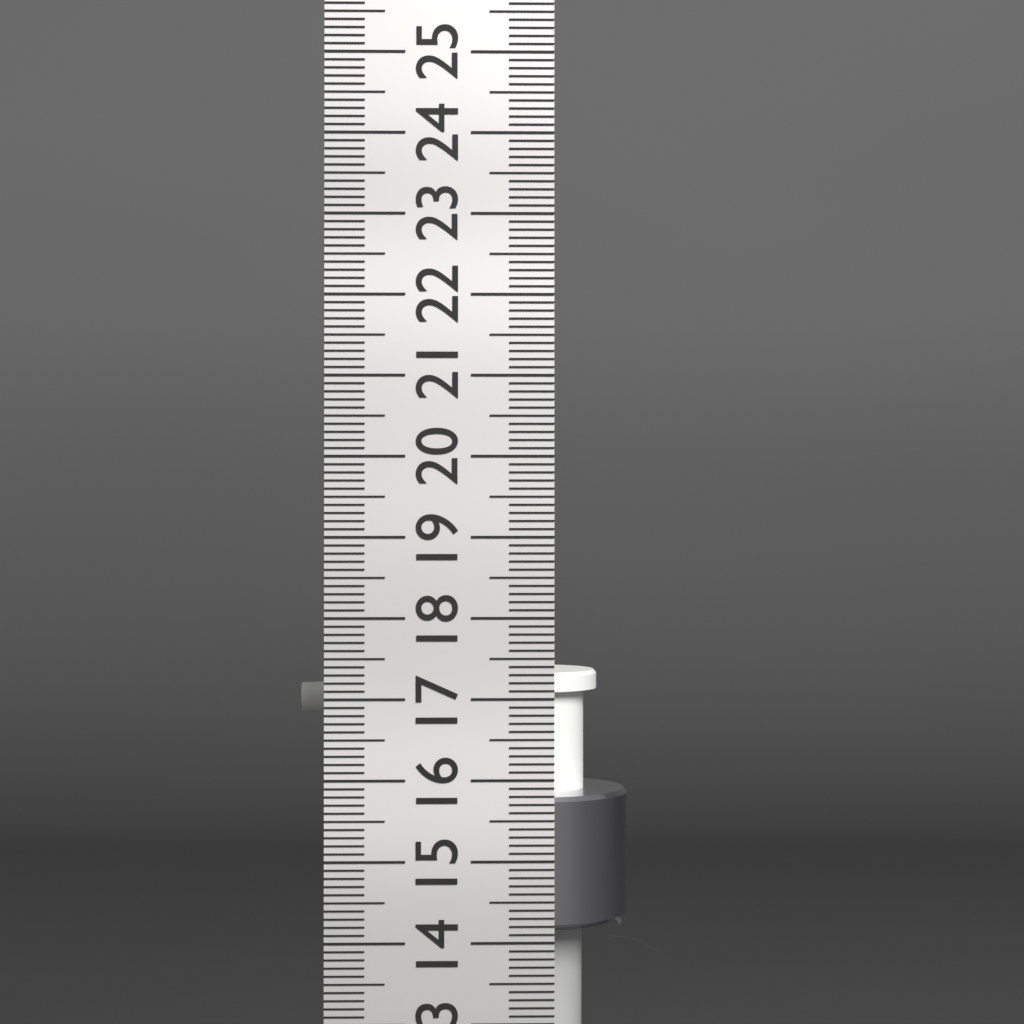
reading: 17.1 cm
